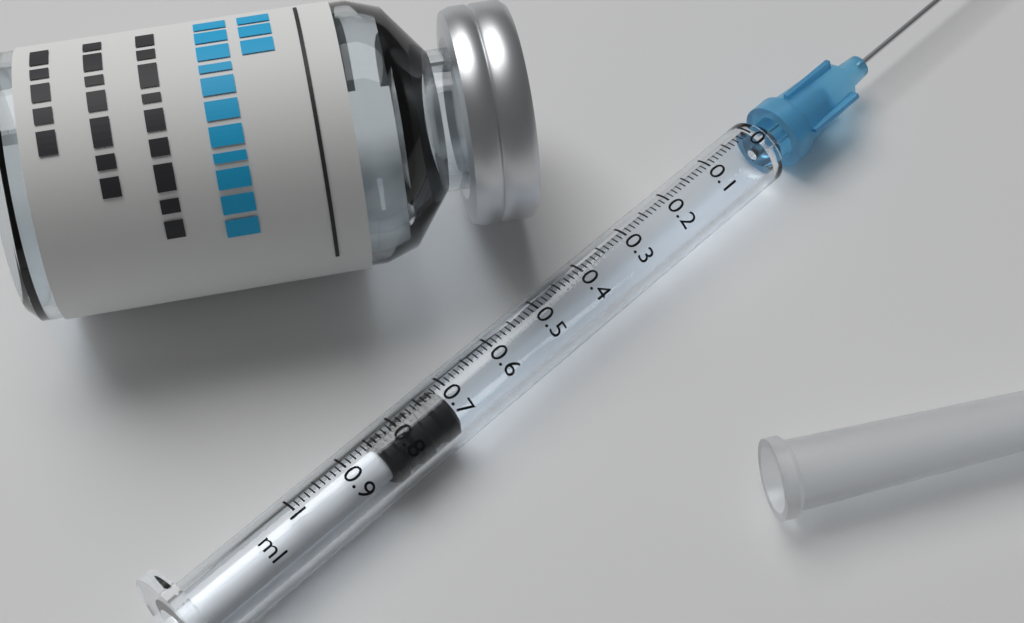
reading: 0.71 ml
